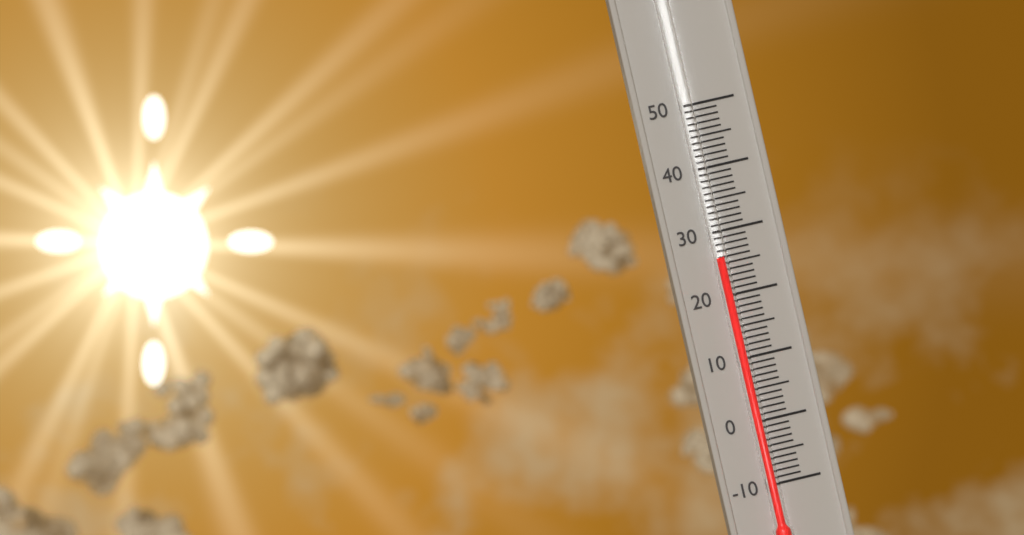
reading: 26 (no unit)
